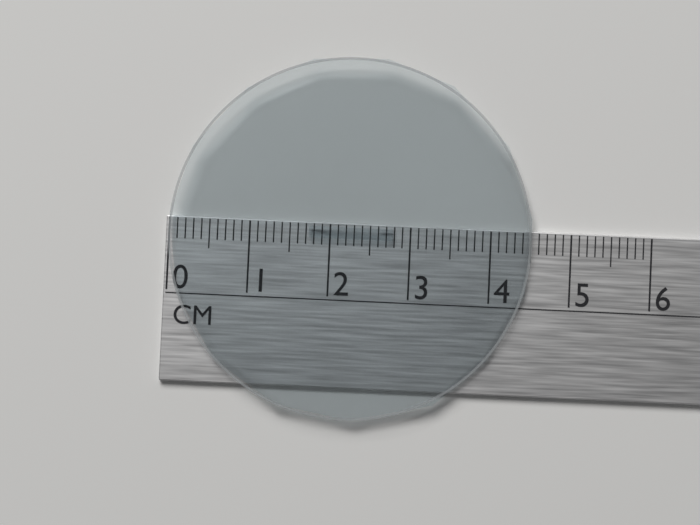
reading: 4.5 cm
